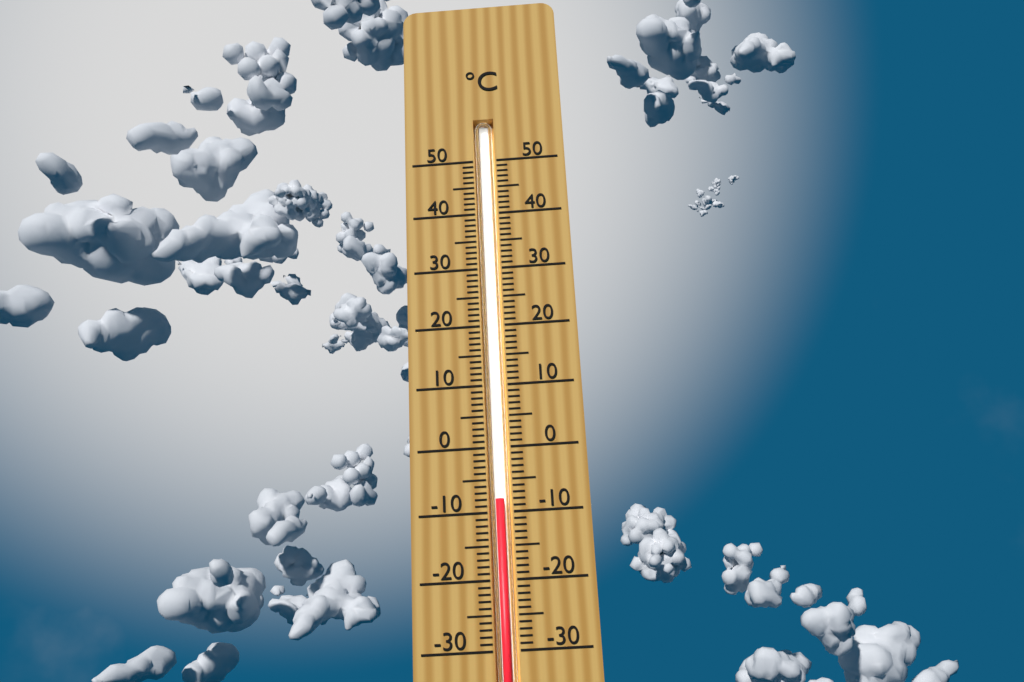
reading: -8 °C
